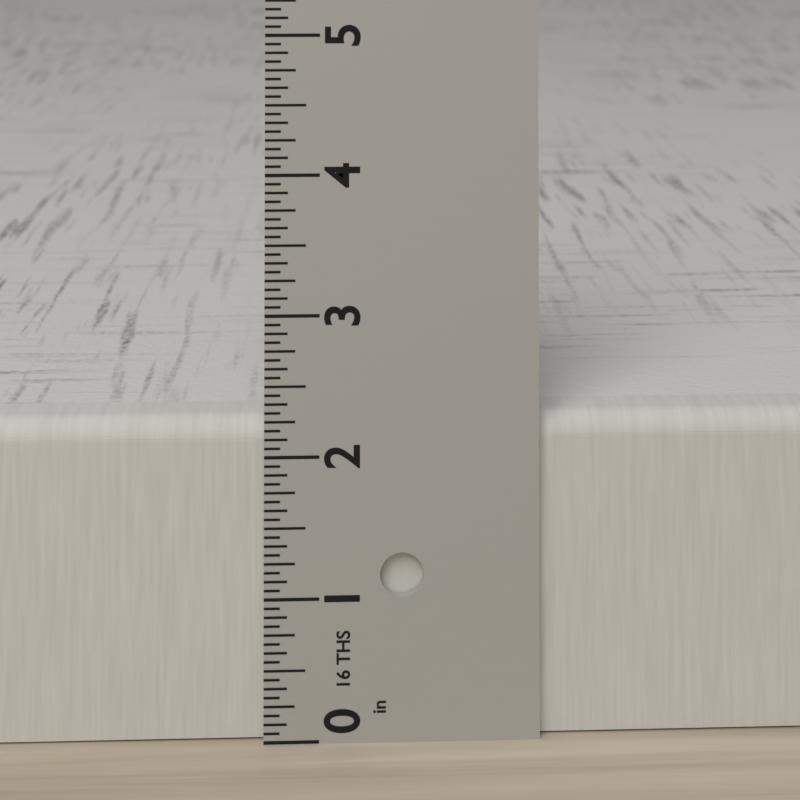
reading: 2.2500 in
